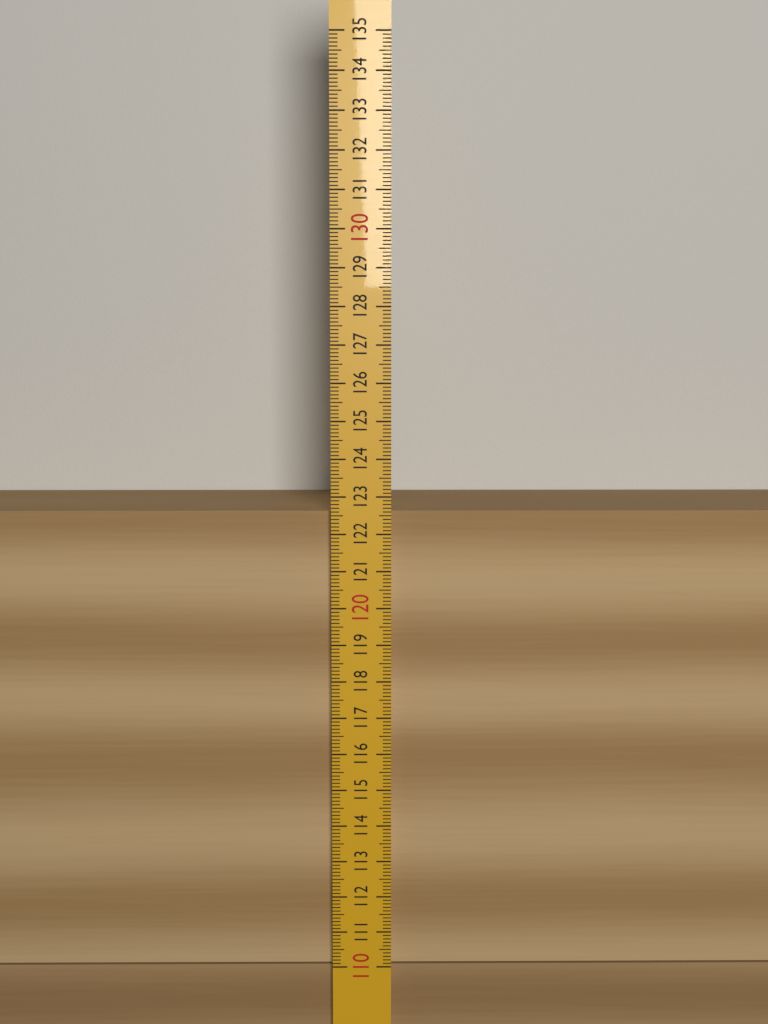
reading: 122.6 (no unit)
